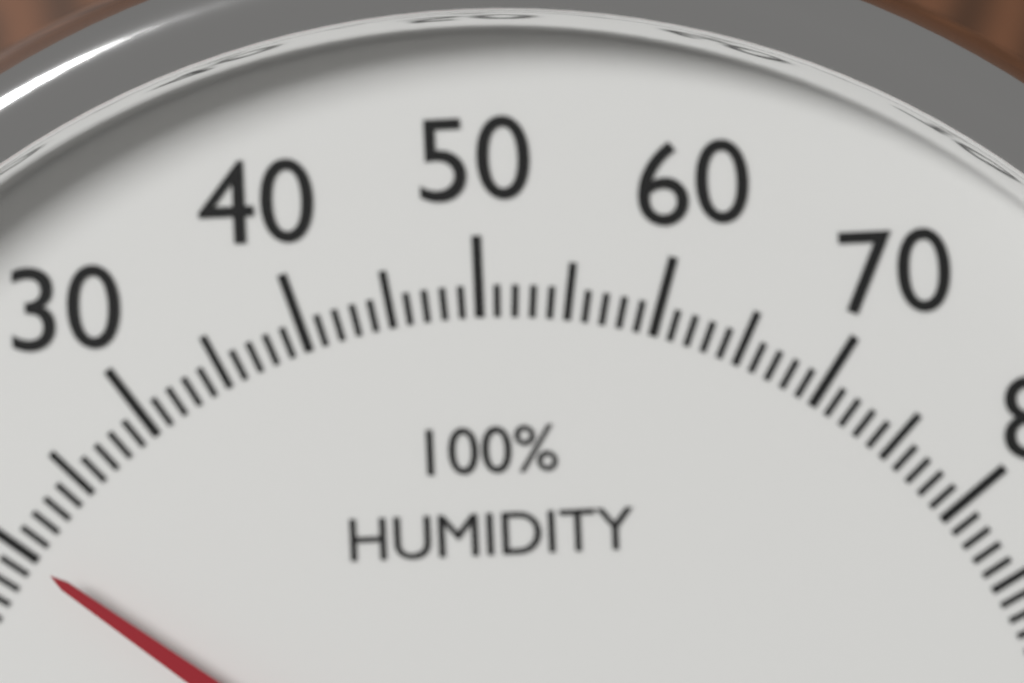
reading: 20 %
